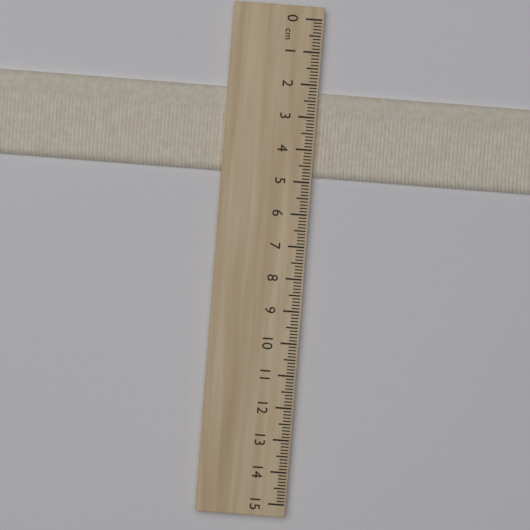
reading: 4.8 cm
